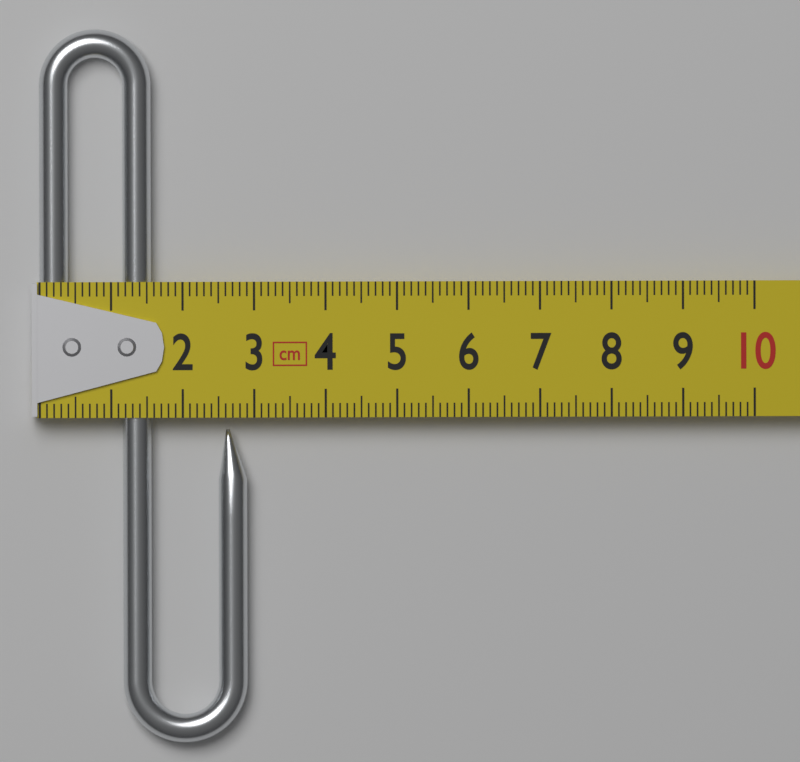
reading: 2.9 cm
